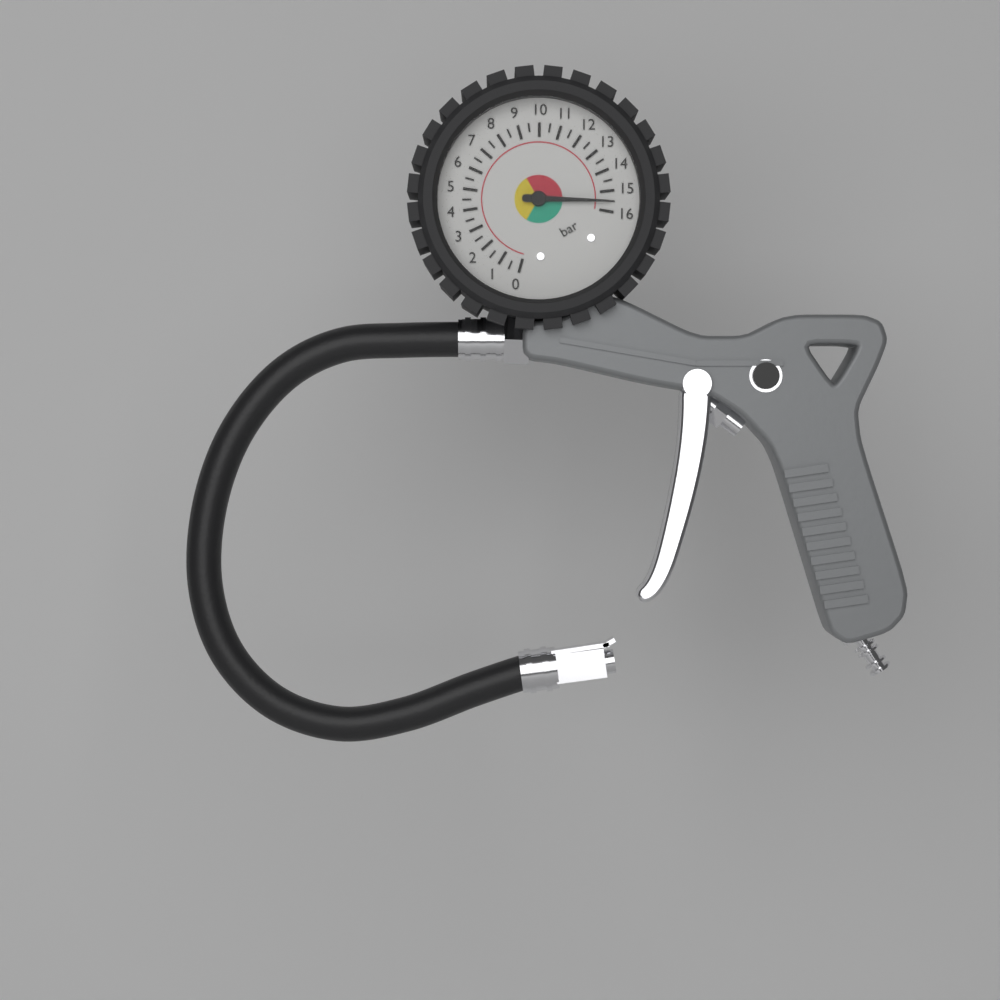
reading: 15.5 bar
